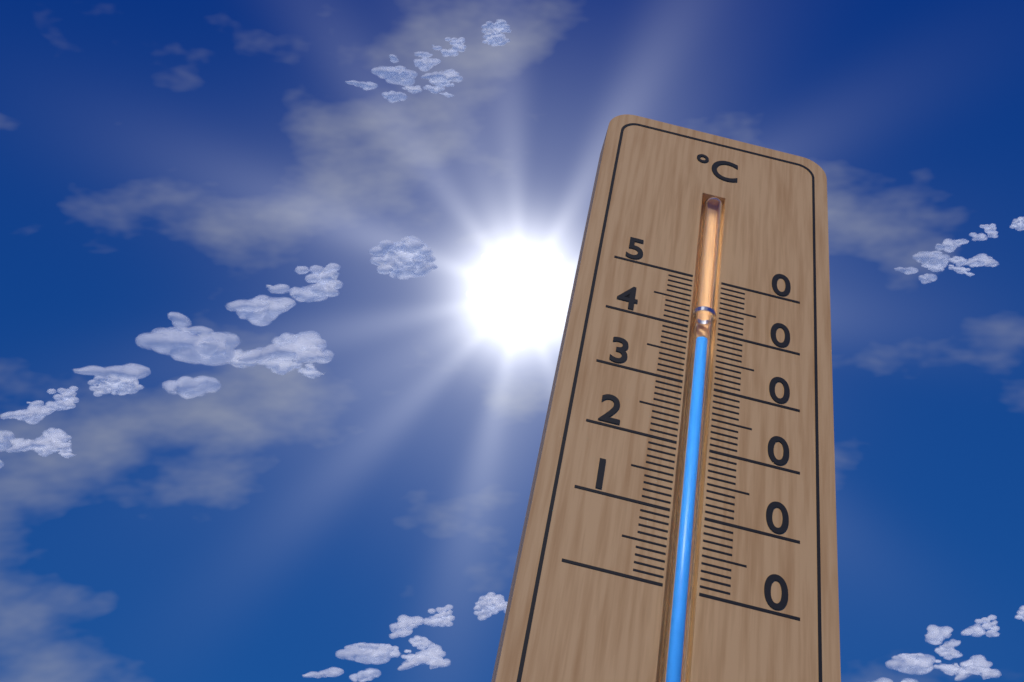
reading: 38 °C
